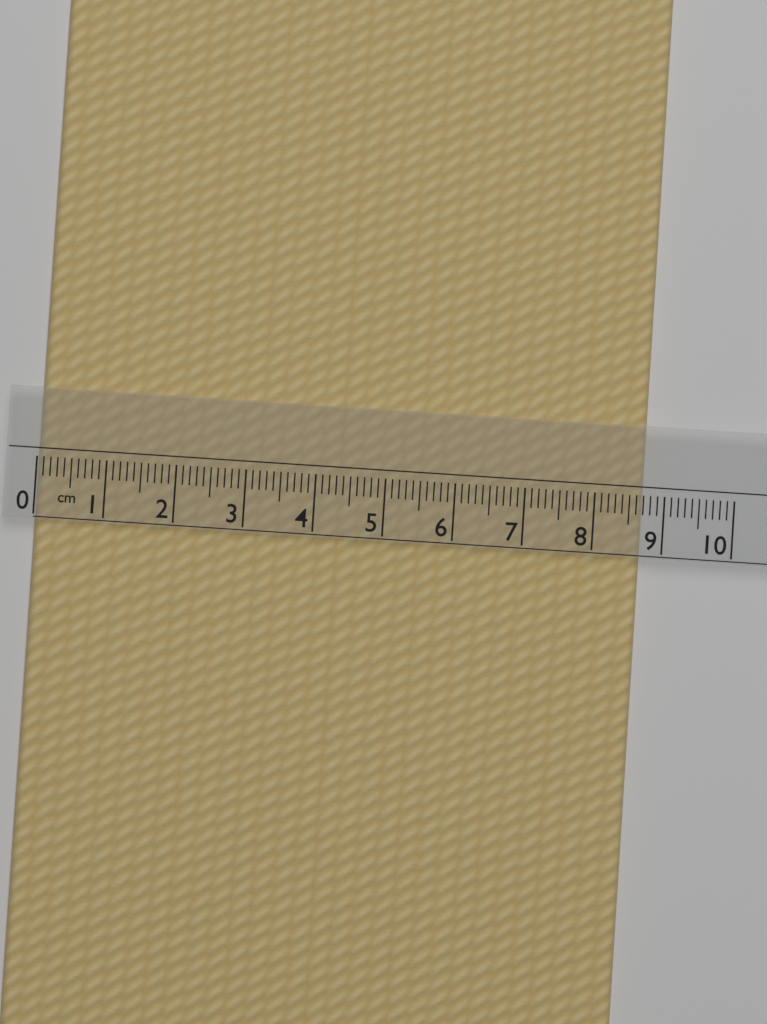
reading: 8.7 cm
